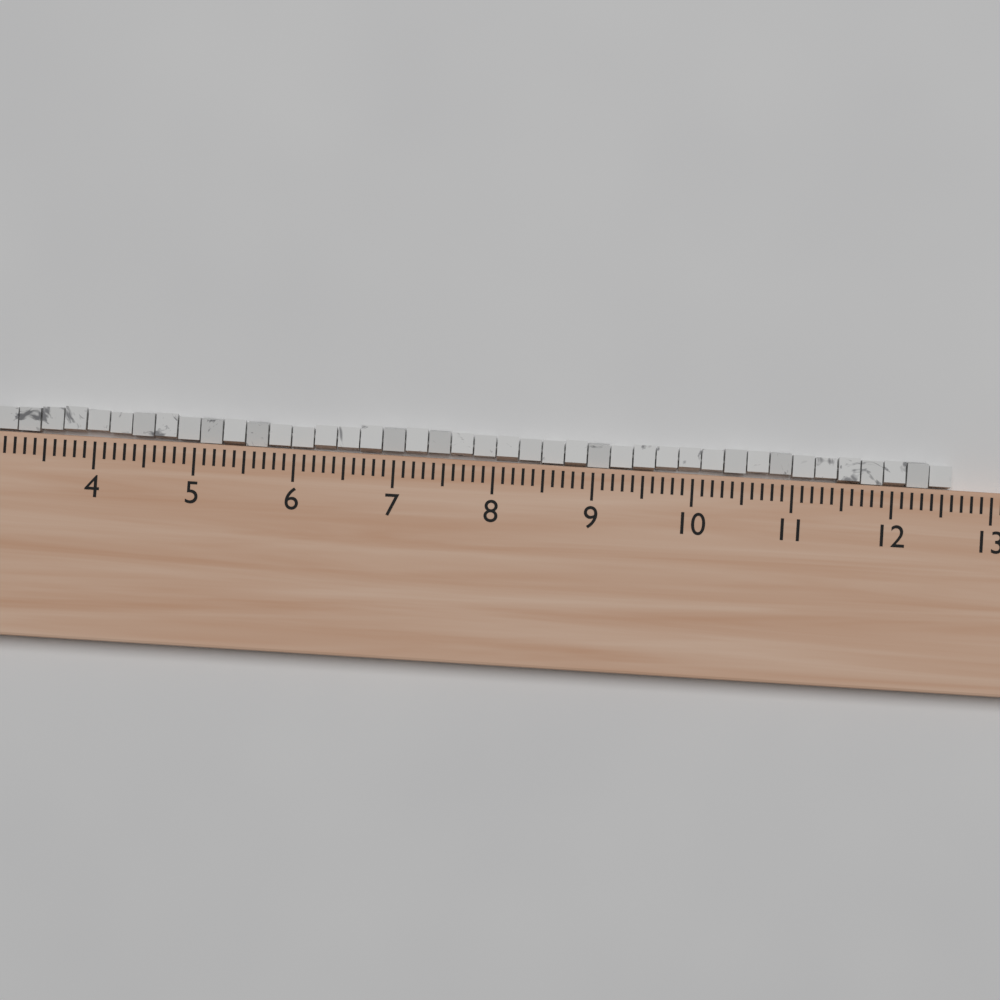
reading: 12.6 (no unit)
